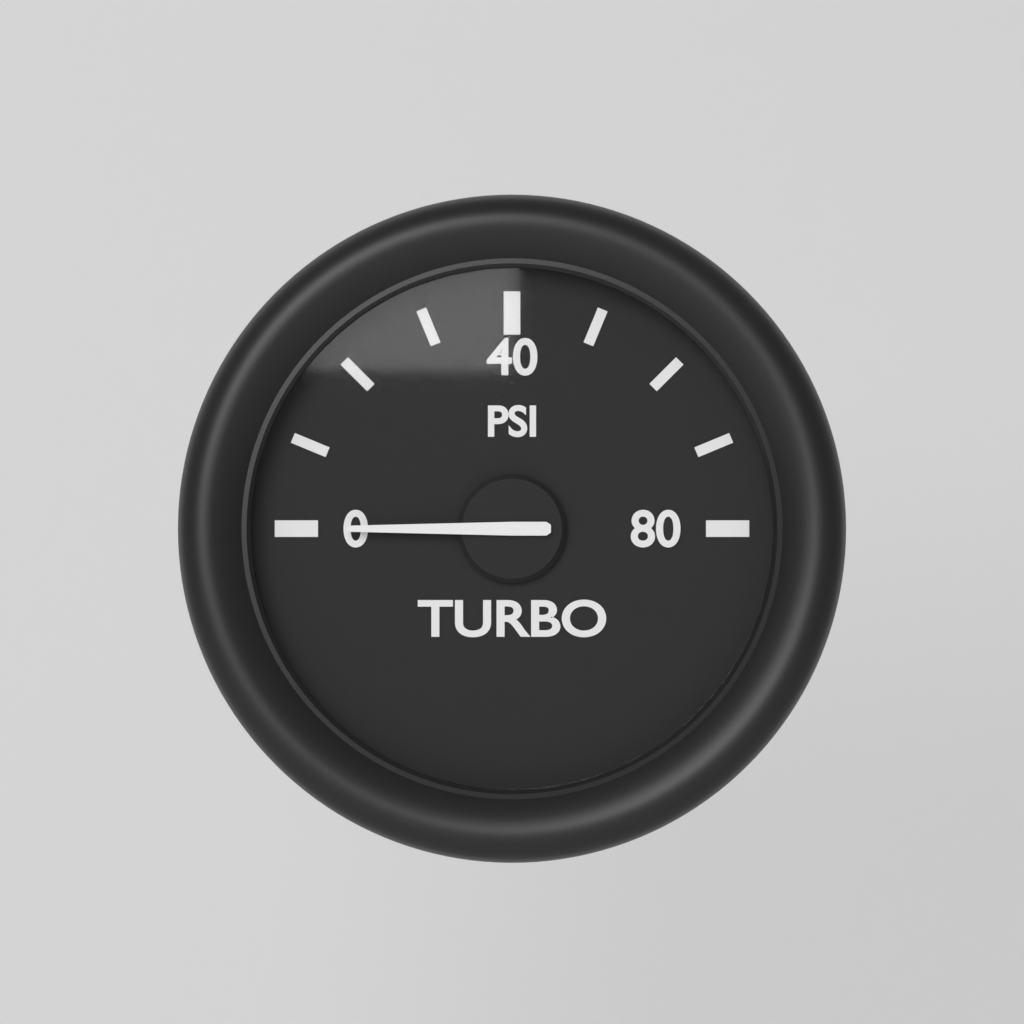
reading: 0 psi
